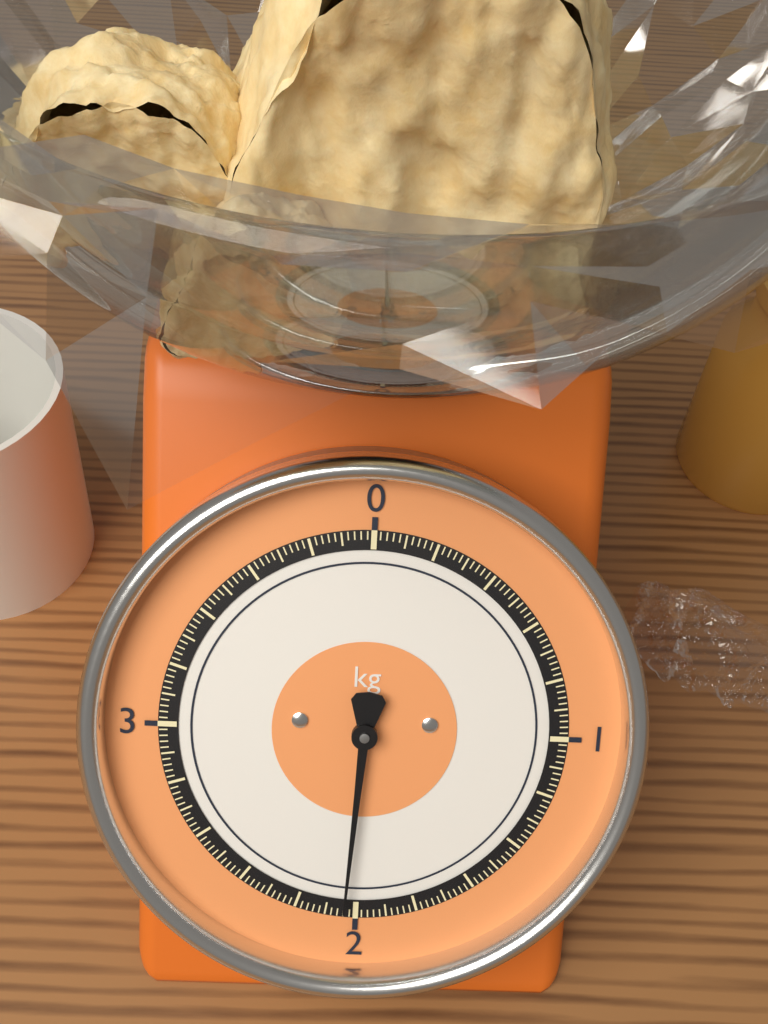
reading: 2.04 kg
